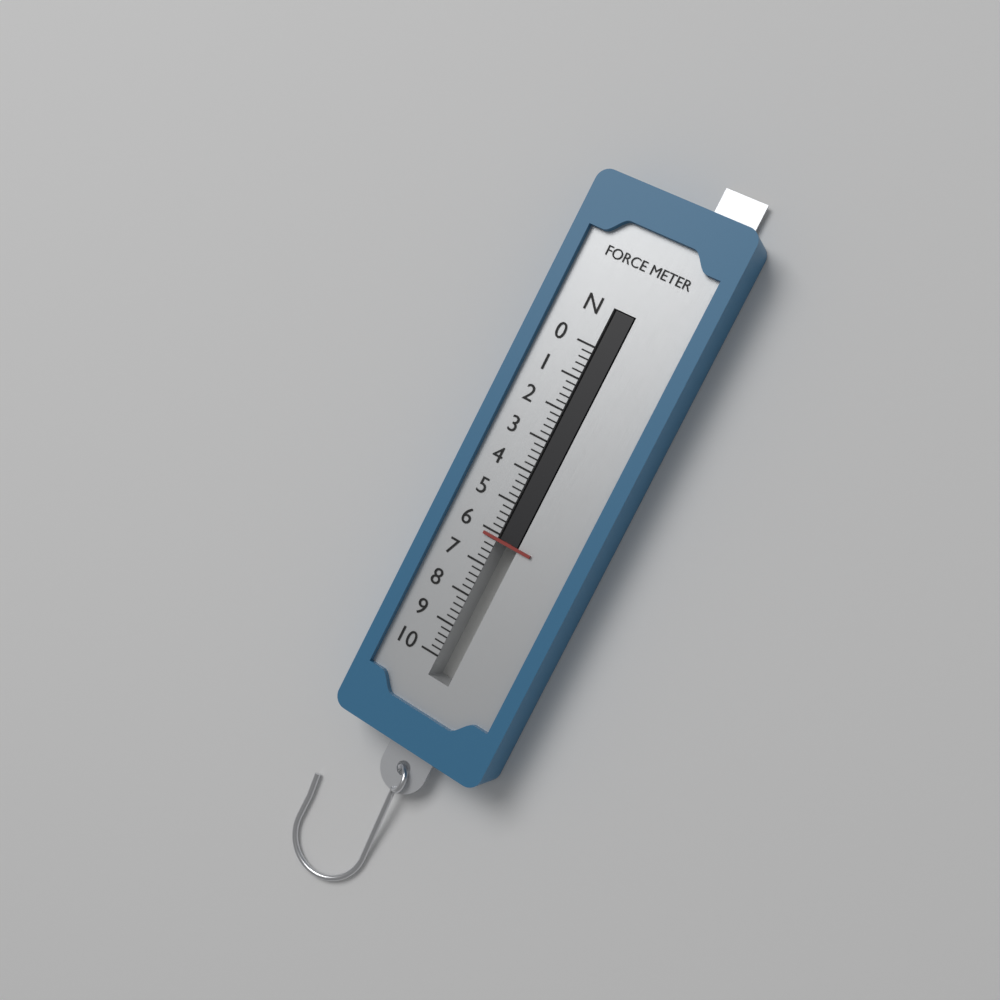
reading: 6.2 N
